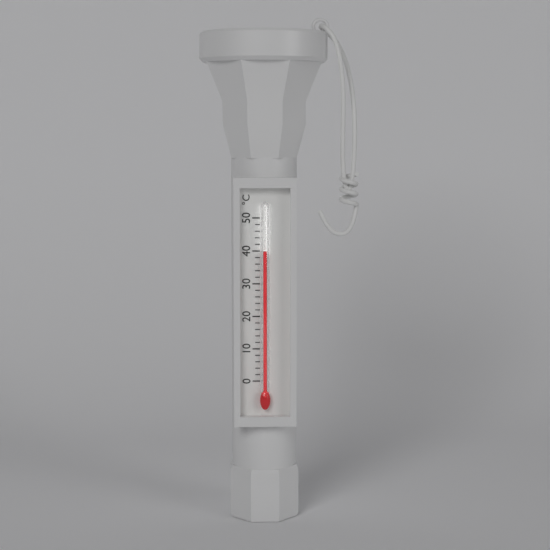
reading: 40 °C
